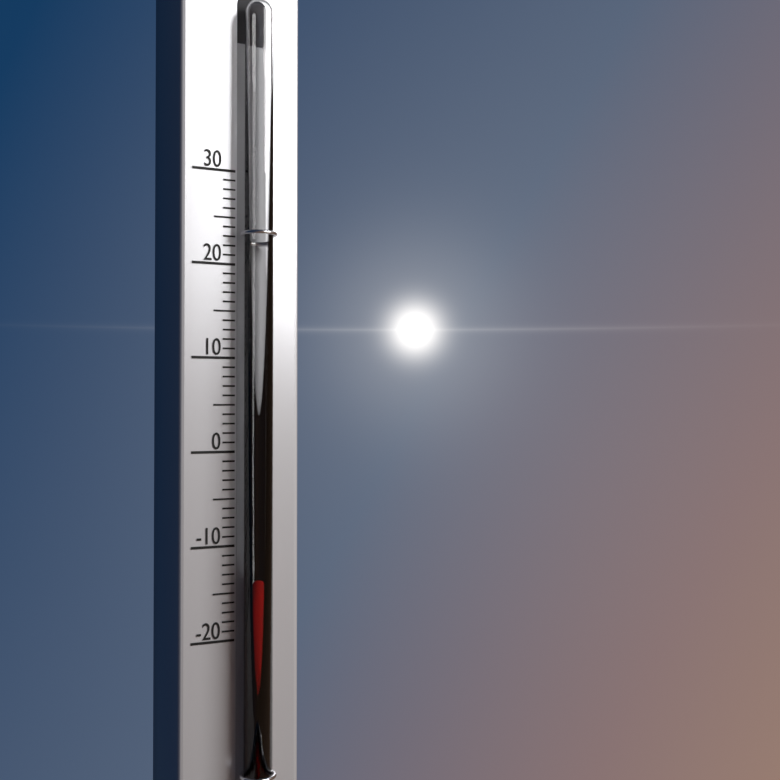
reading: -13 (no unit)
